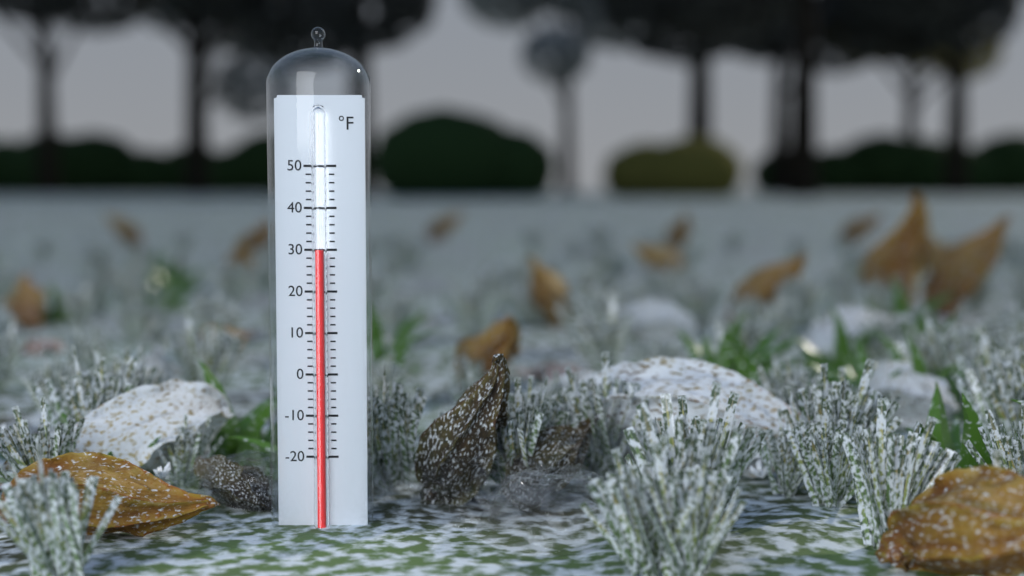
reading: 30 °F
